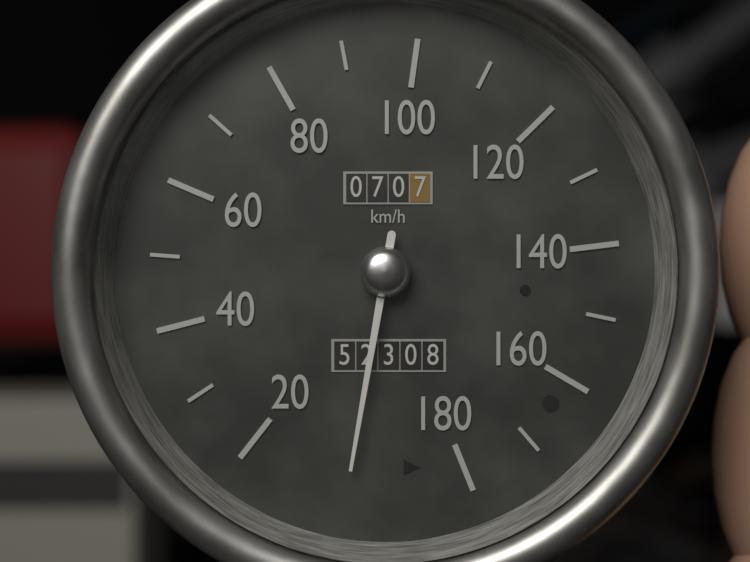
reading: 5 km/h
